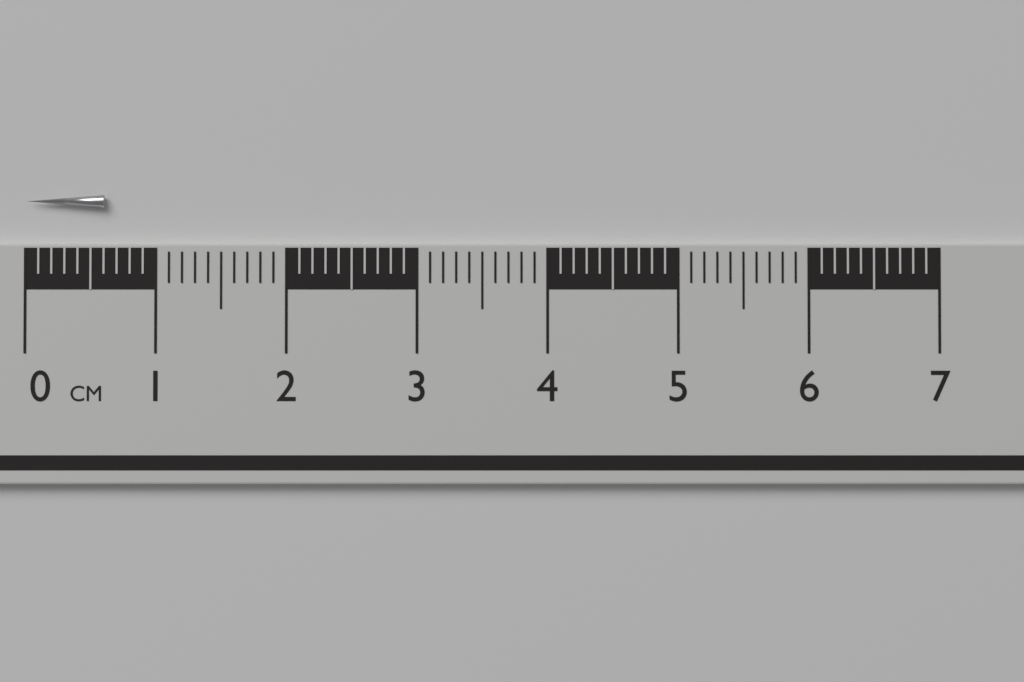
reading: 0.6 cm
